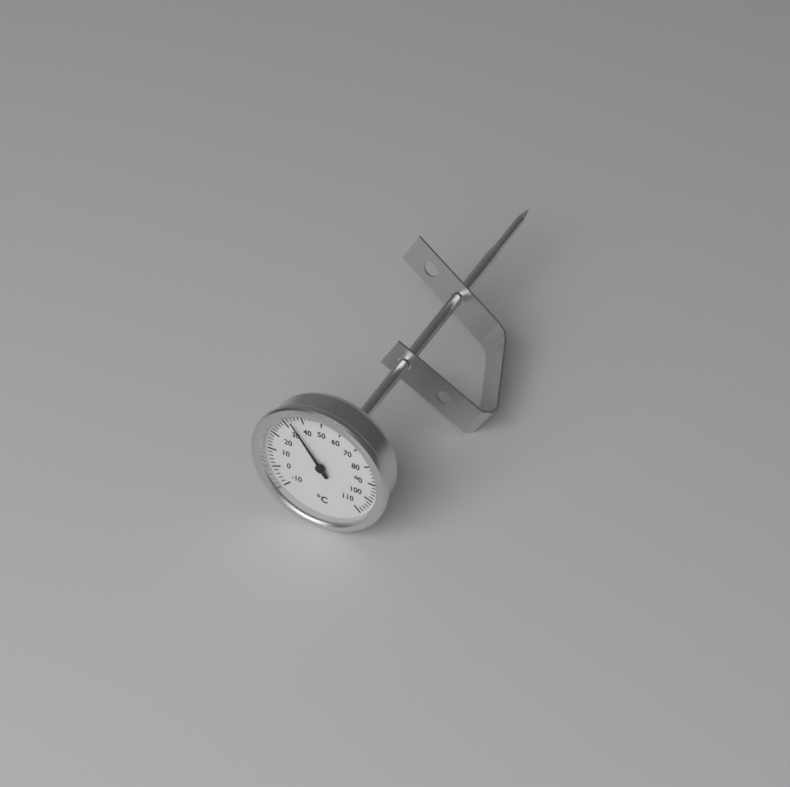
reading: 34 °C
